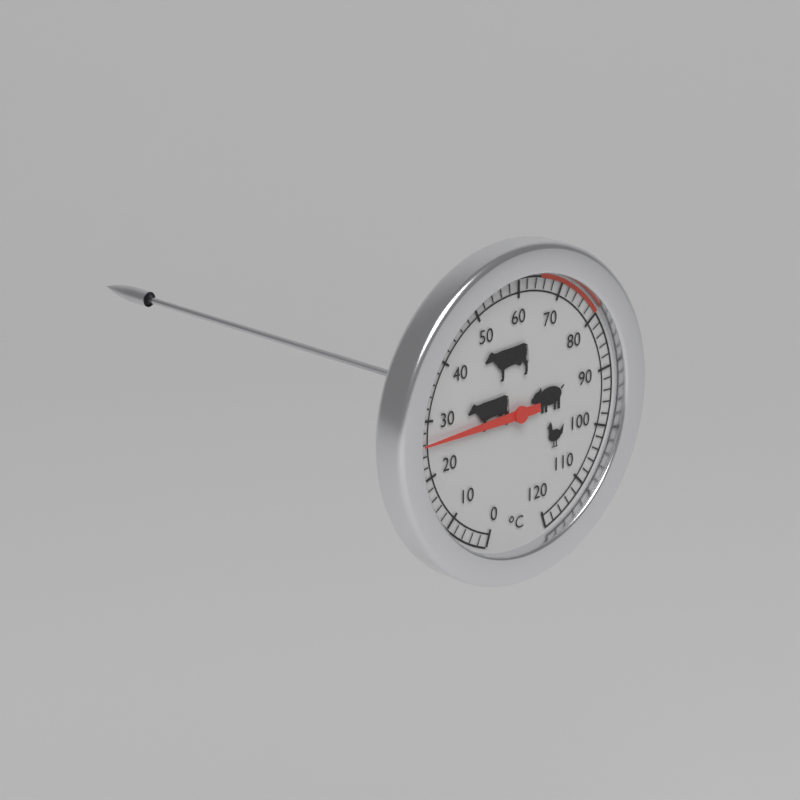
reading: 26 °C
